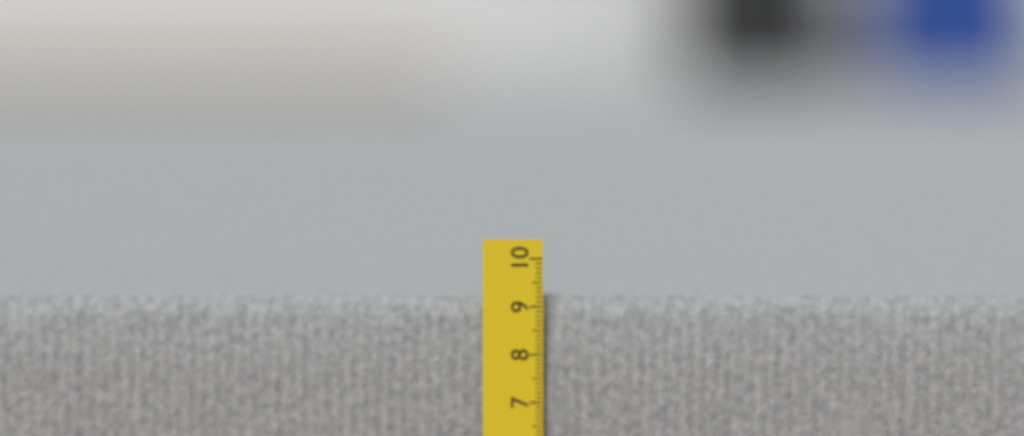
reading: 9.2 cm
